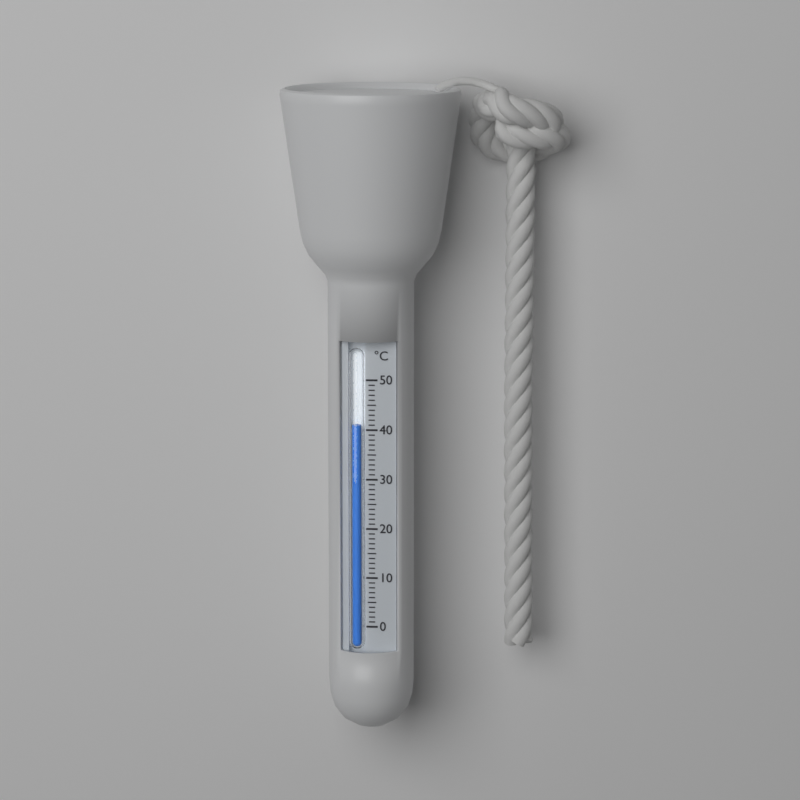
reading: 41 °C
